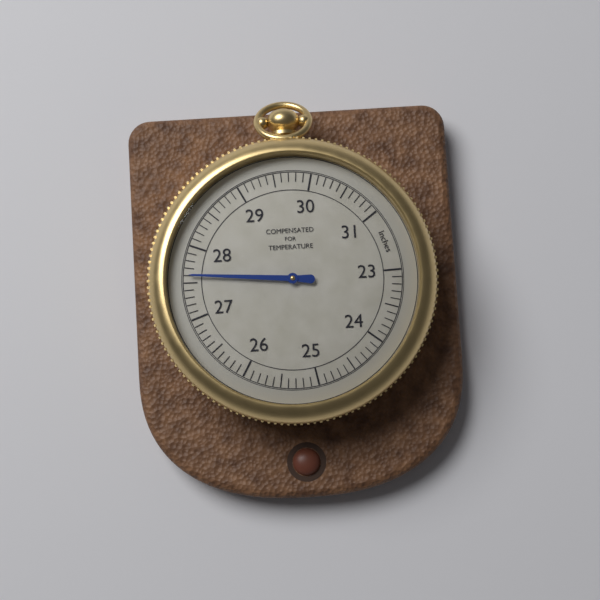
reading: 27.6 inches
